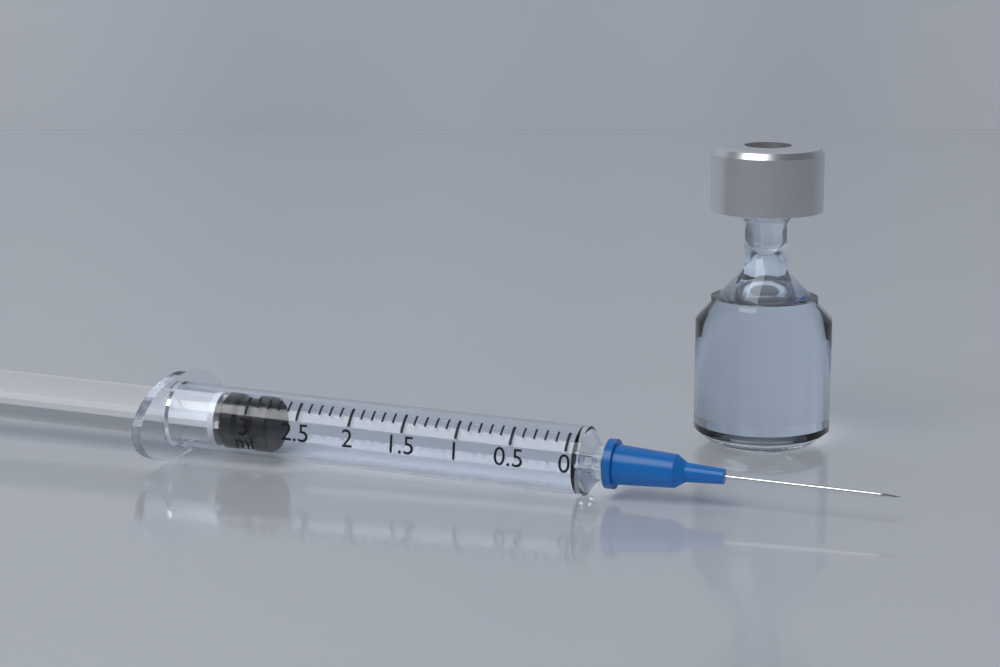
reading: 2.8 ml
